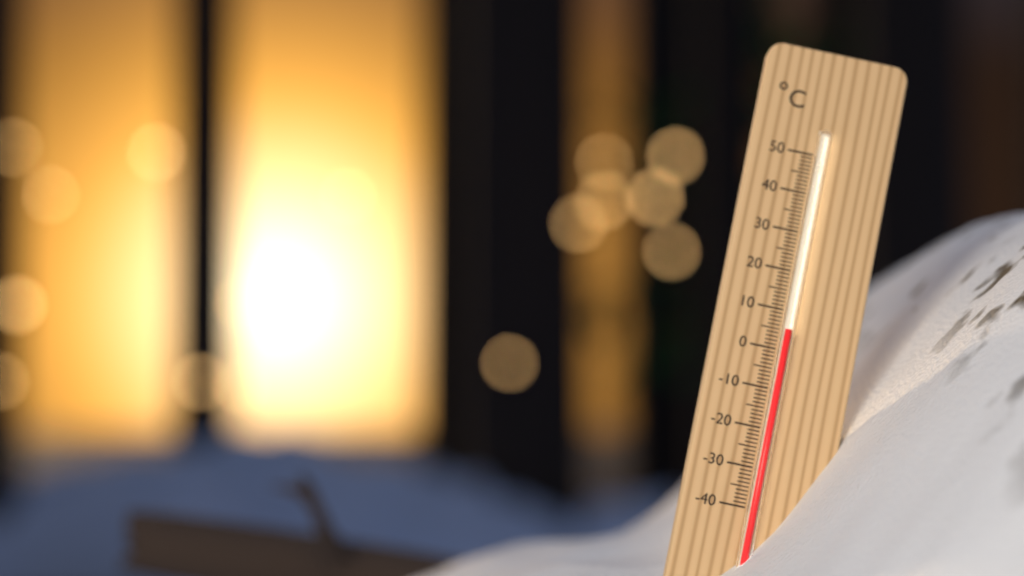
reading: 5 °C
